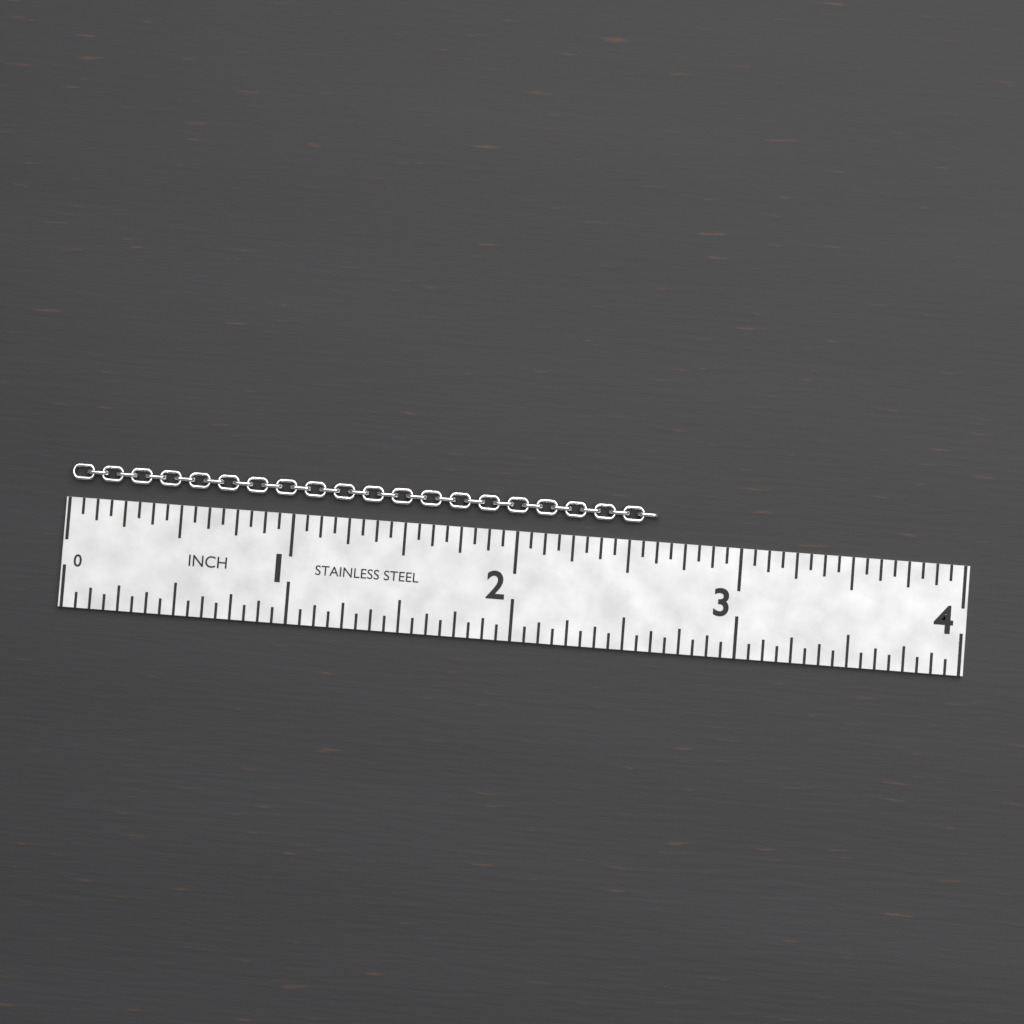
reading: 2.6250 in
